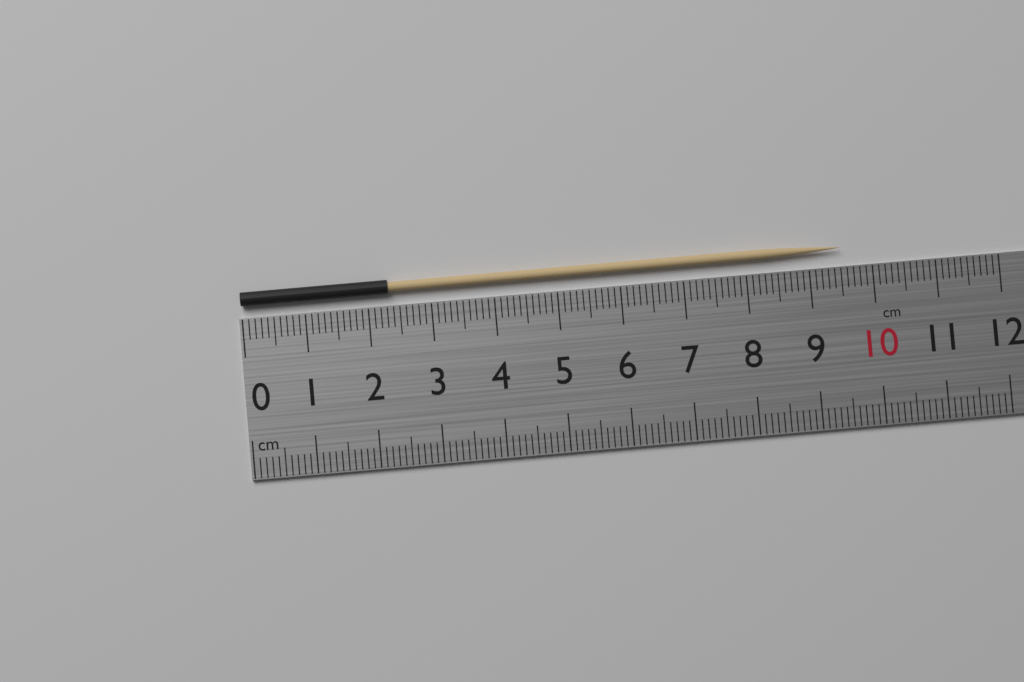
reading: 9.5 cm
